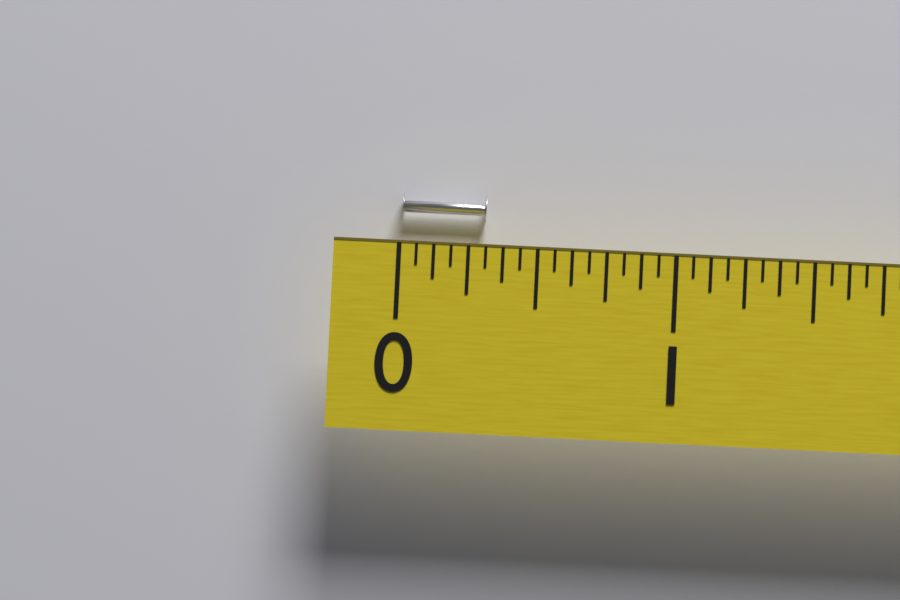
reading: 0.3125 (no unit)
